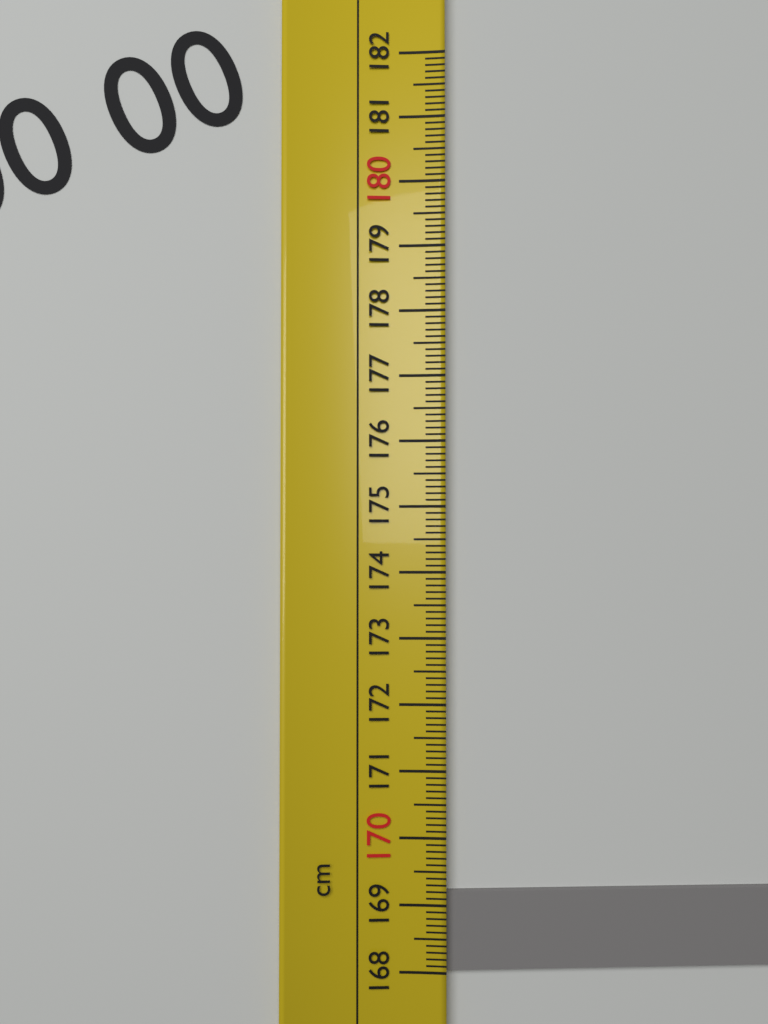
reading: 169.2 cm
